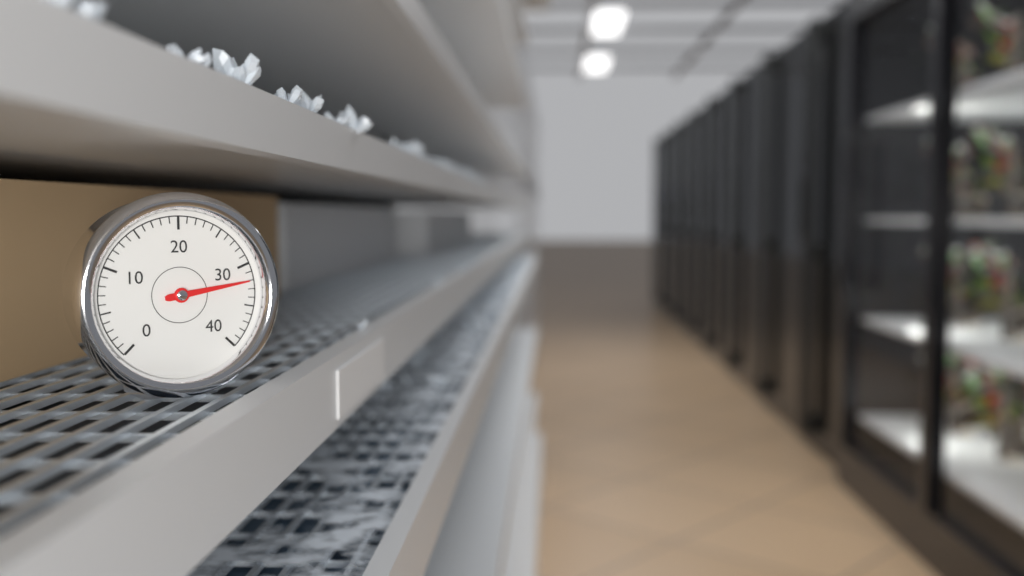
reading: 32 (no unit)
